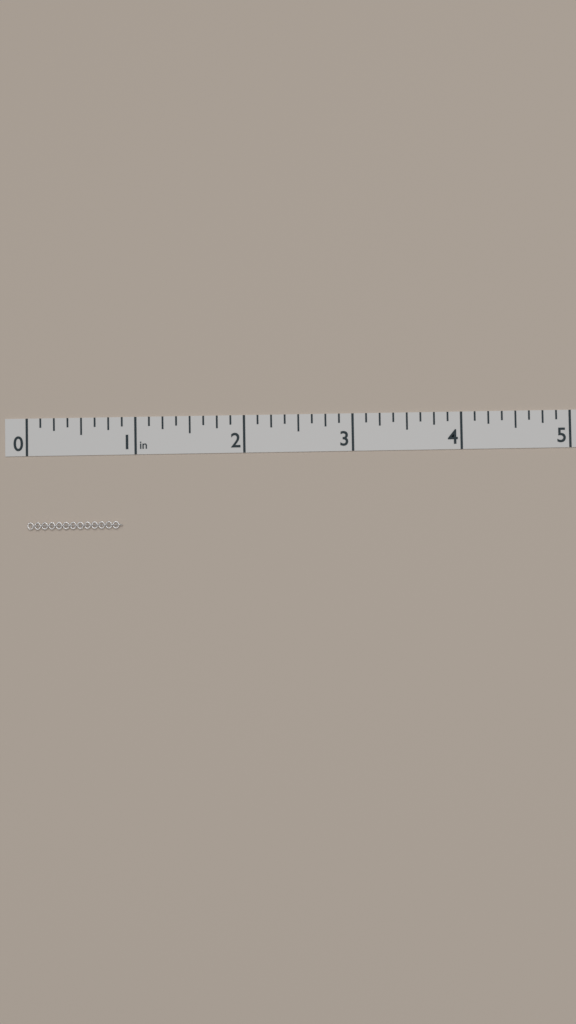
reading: 0.875 in
